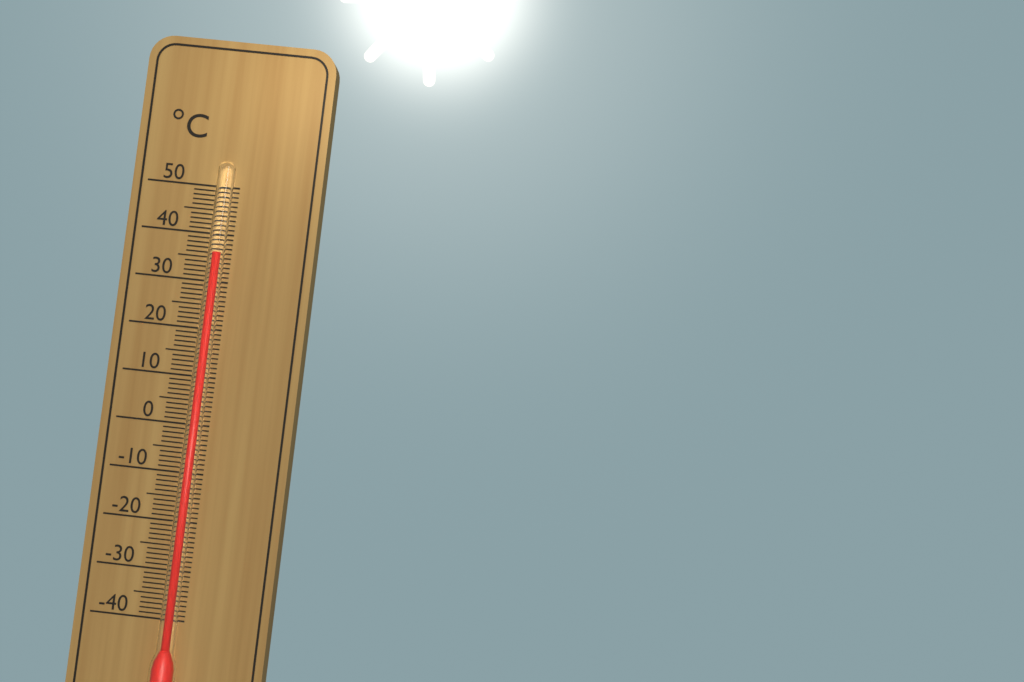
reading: 36 °C
